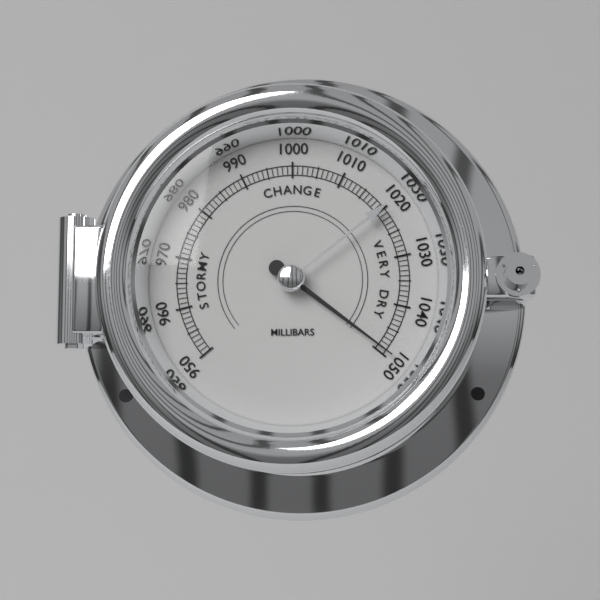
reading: 1049 mbar
